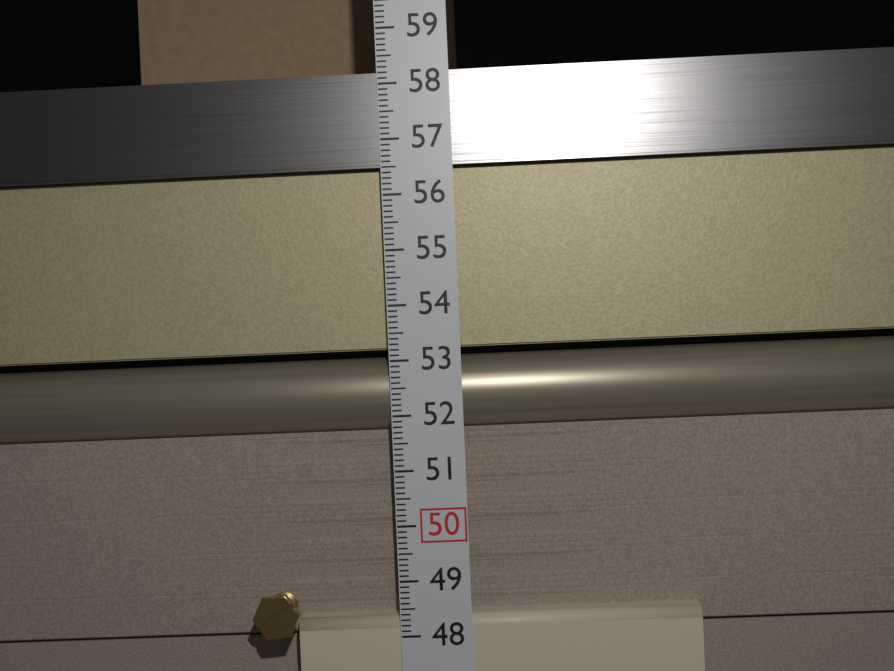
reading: 58.2 (no unit)
